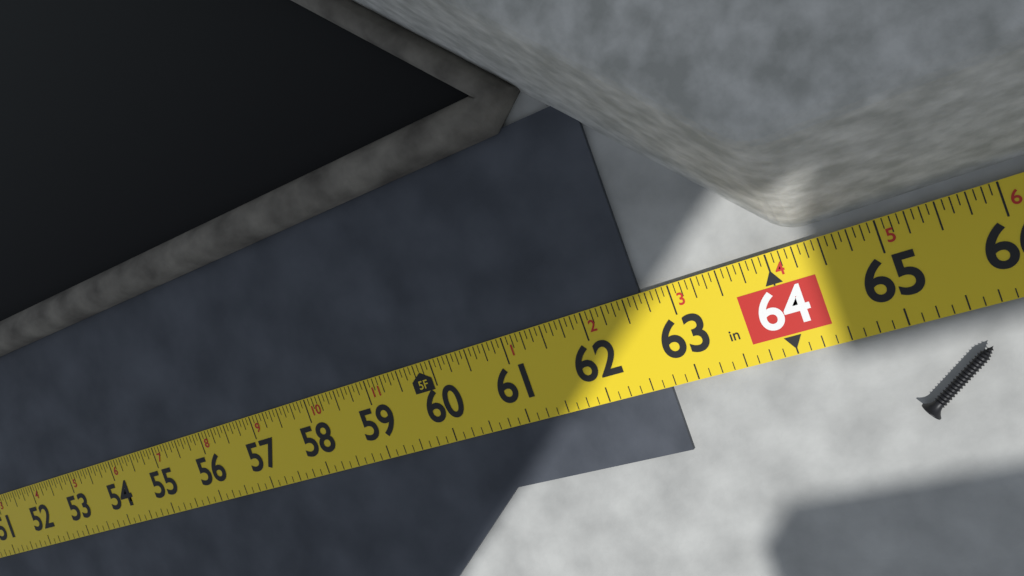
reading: 62.6875 in
